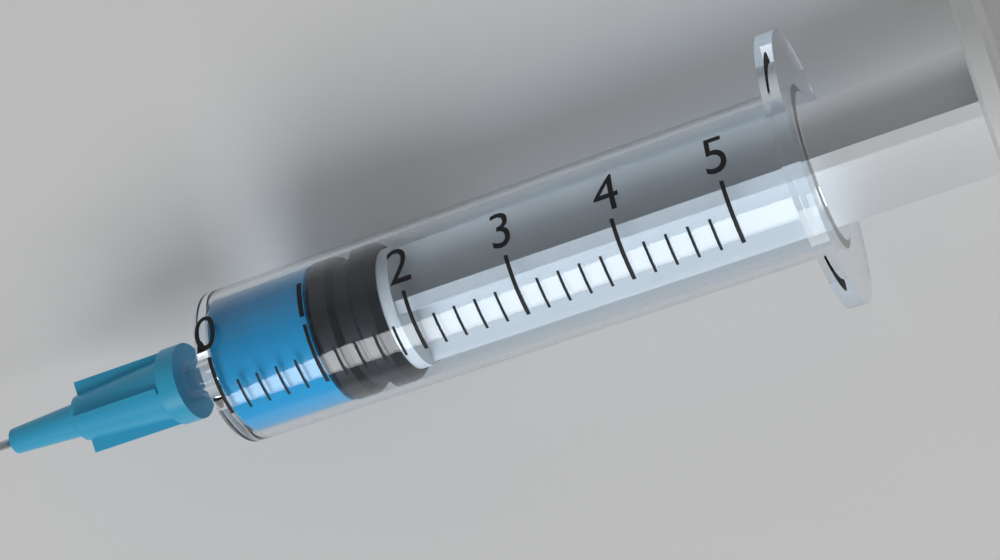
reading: 1.0 (no unit)
